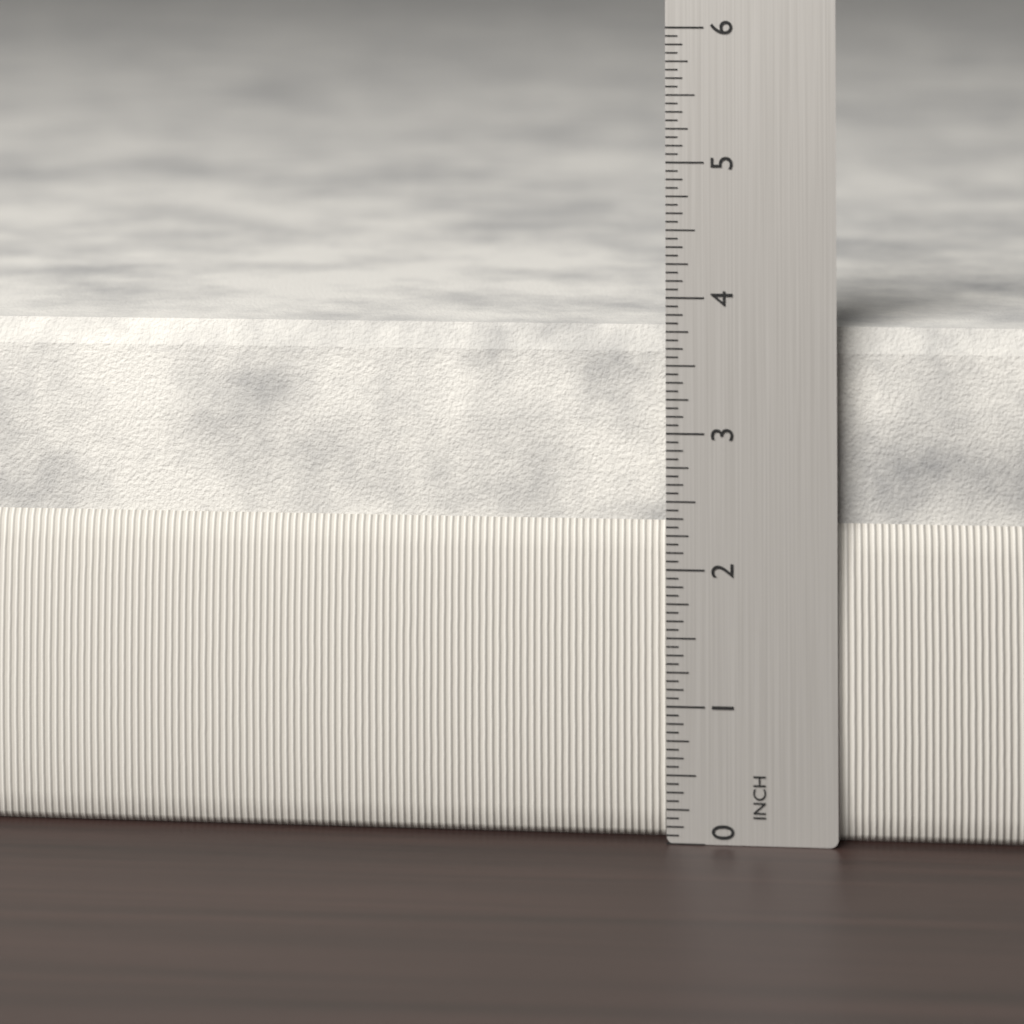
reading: 3.7500 in
